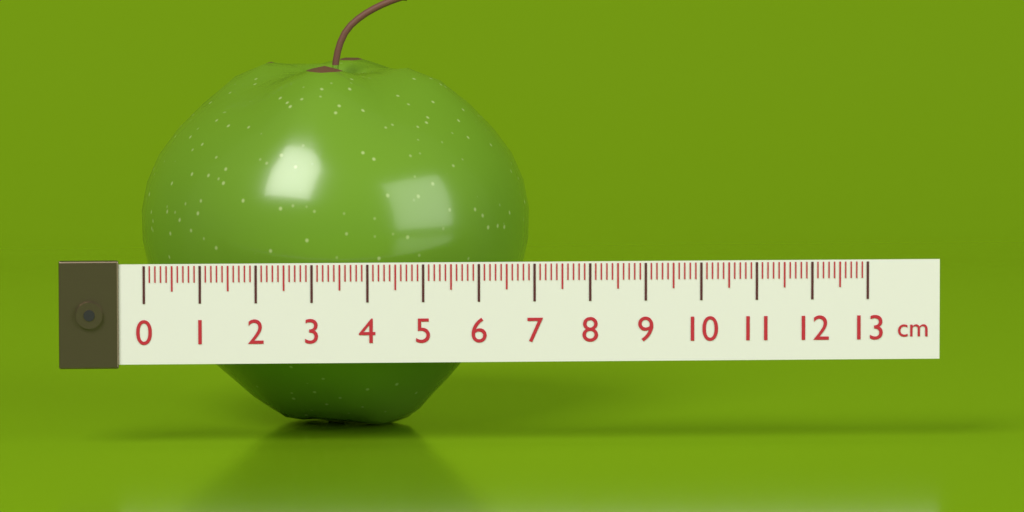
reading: 7.1 cm
